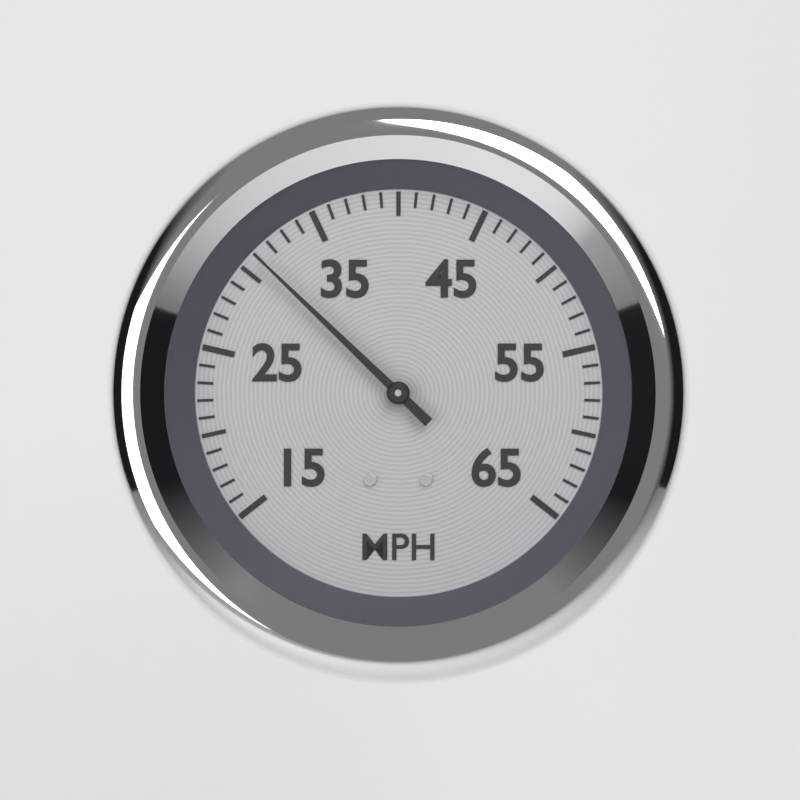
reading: 31 MPH
